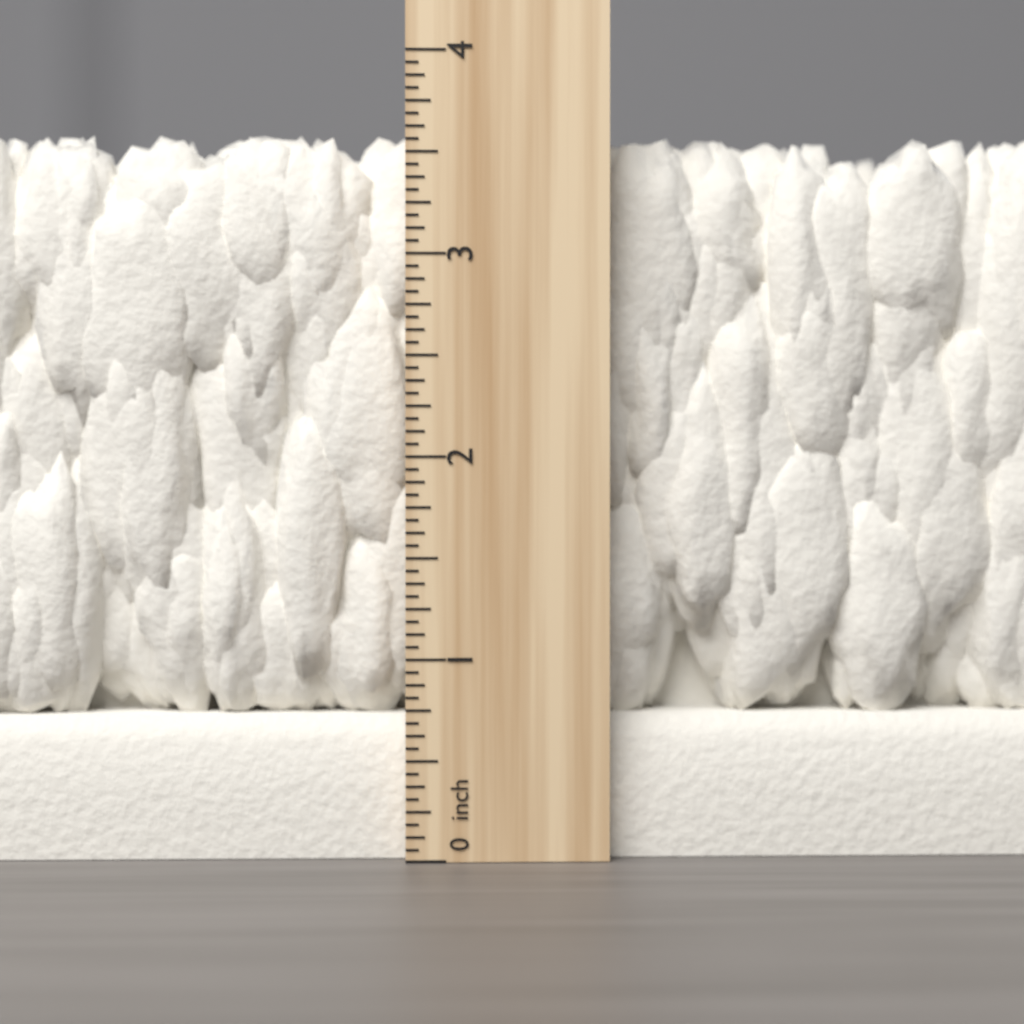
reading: 3.6250 inch
